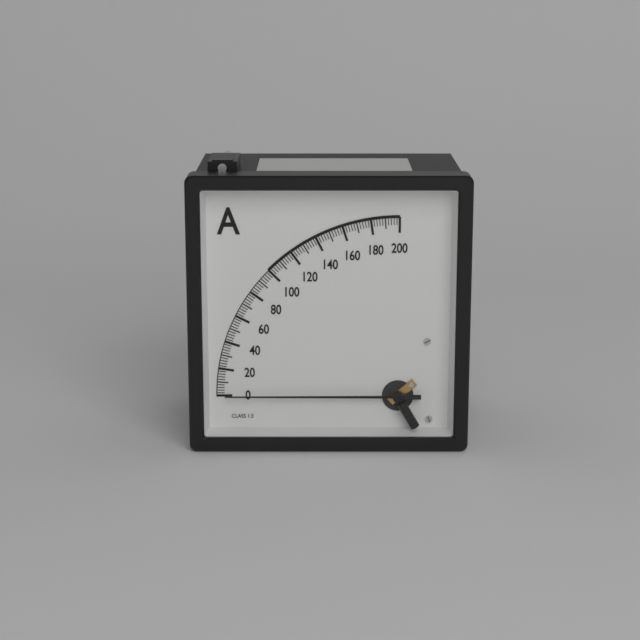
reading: 0 A
